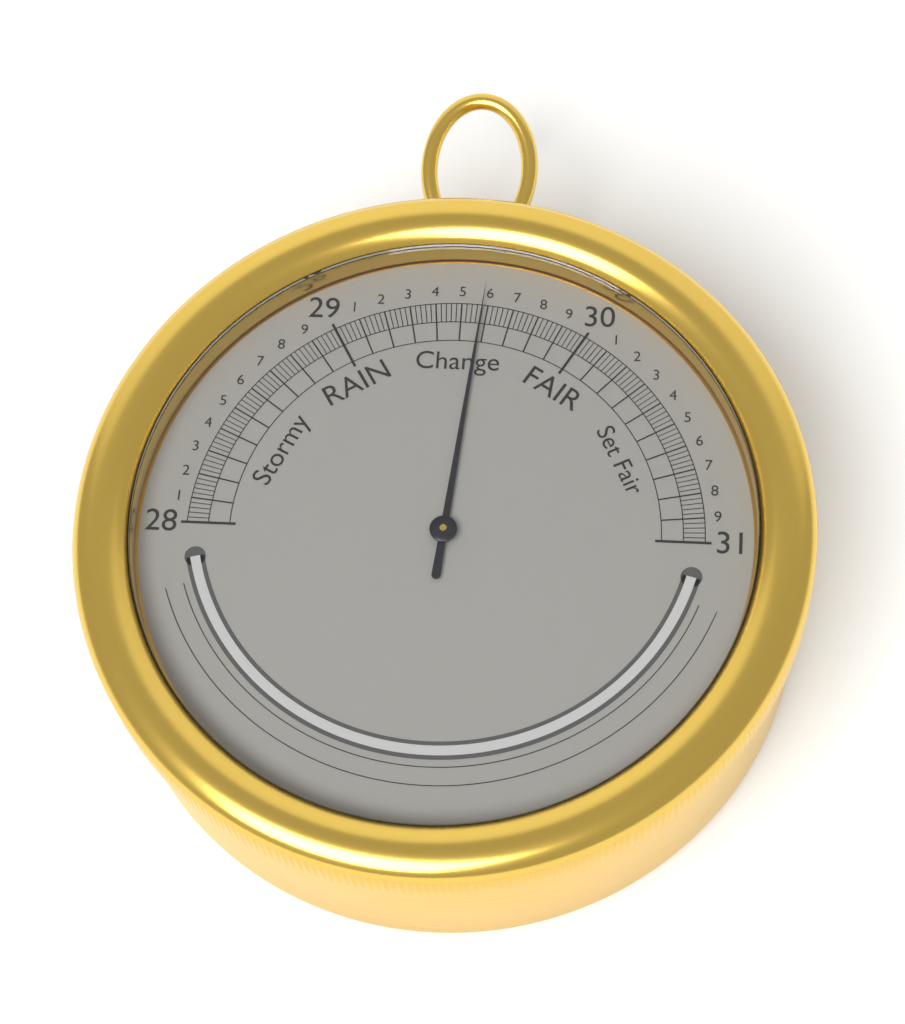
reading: 29.58 inHg
